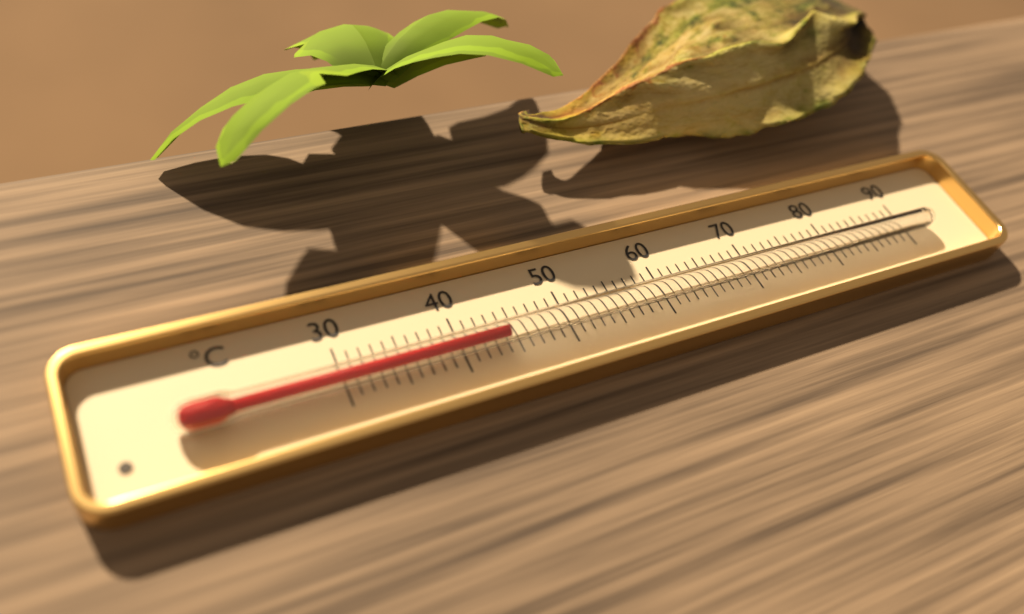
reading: 44 °C
